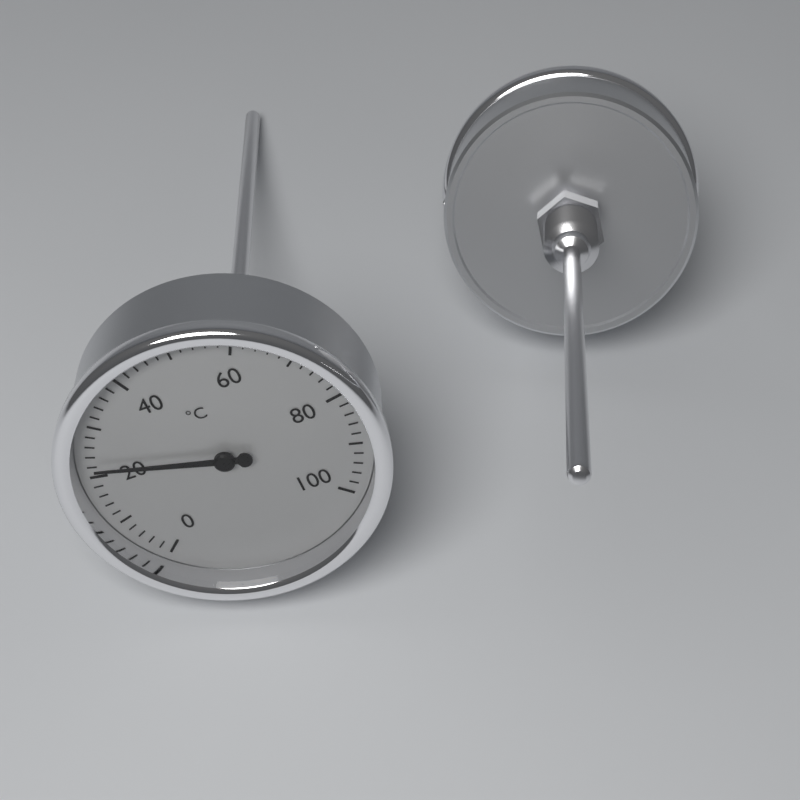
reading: 22 °C
